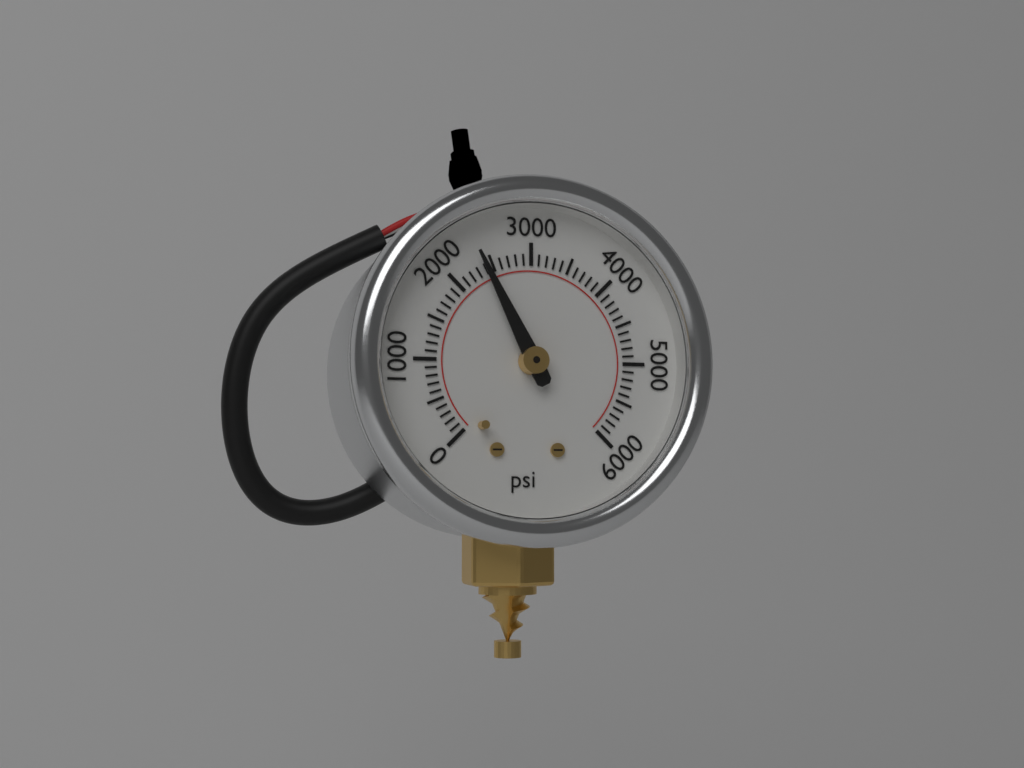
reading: 2400 psi
